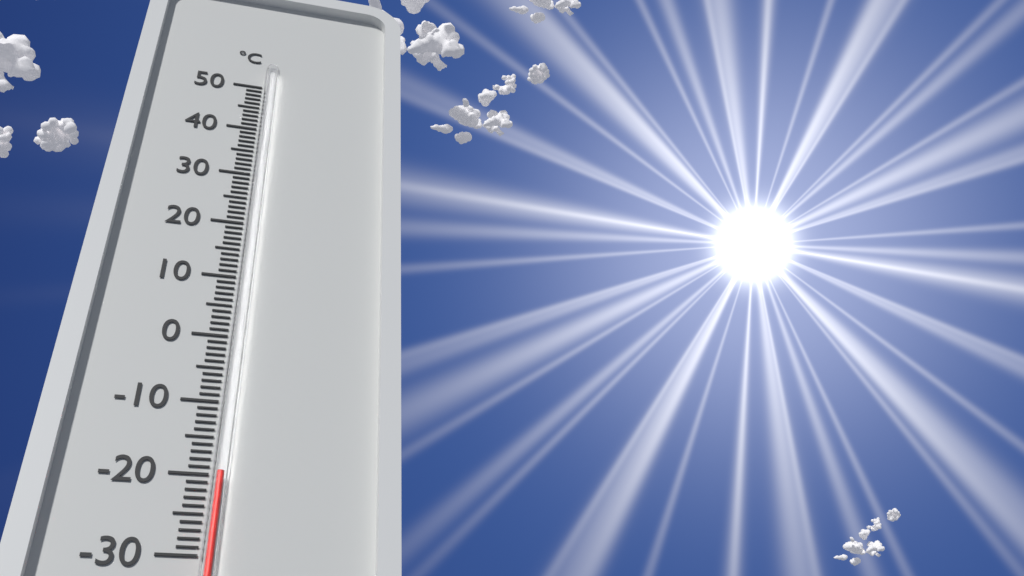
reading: -20 °C
